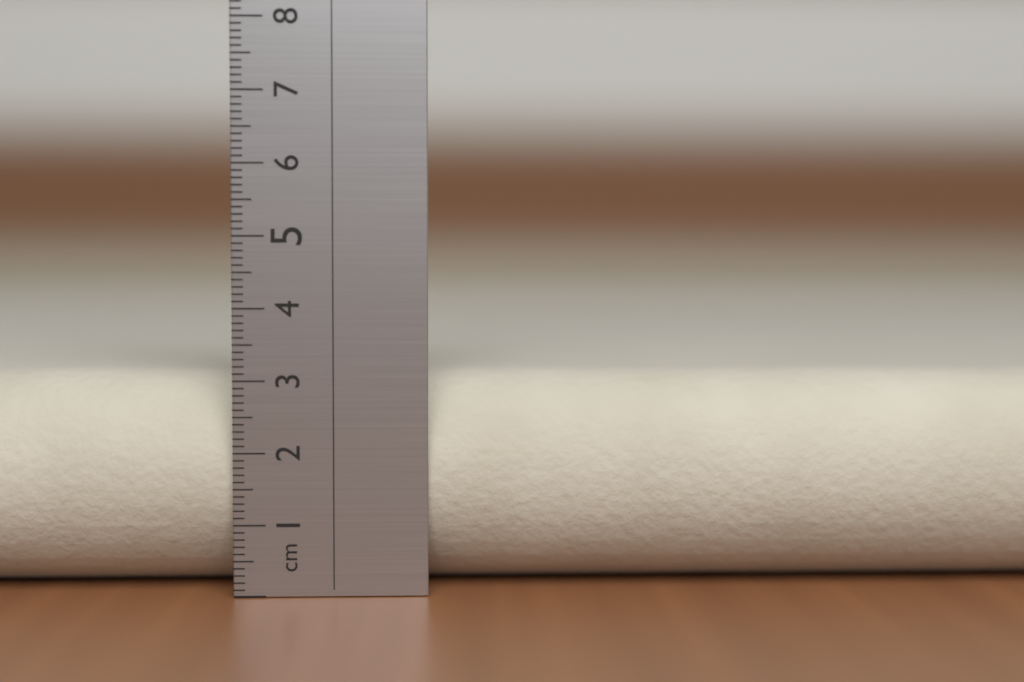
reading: 3.1 cm
